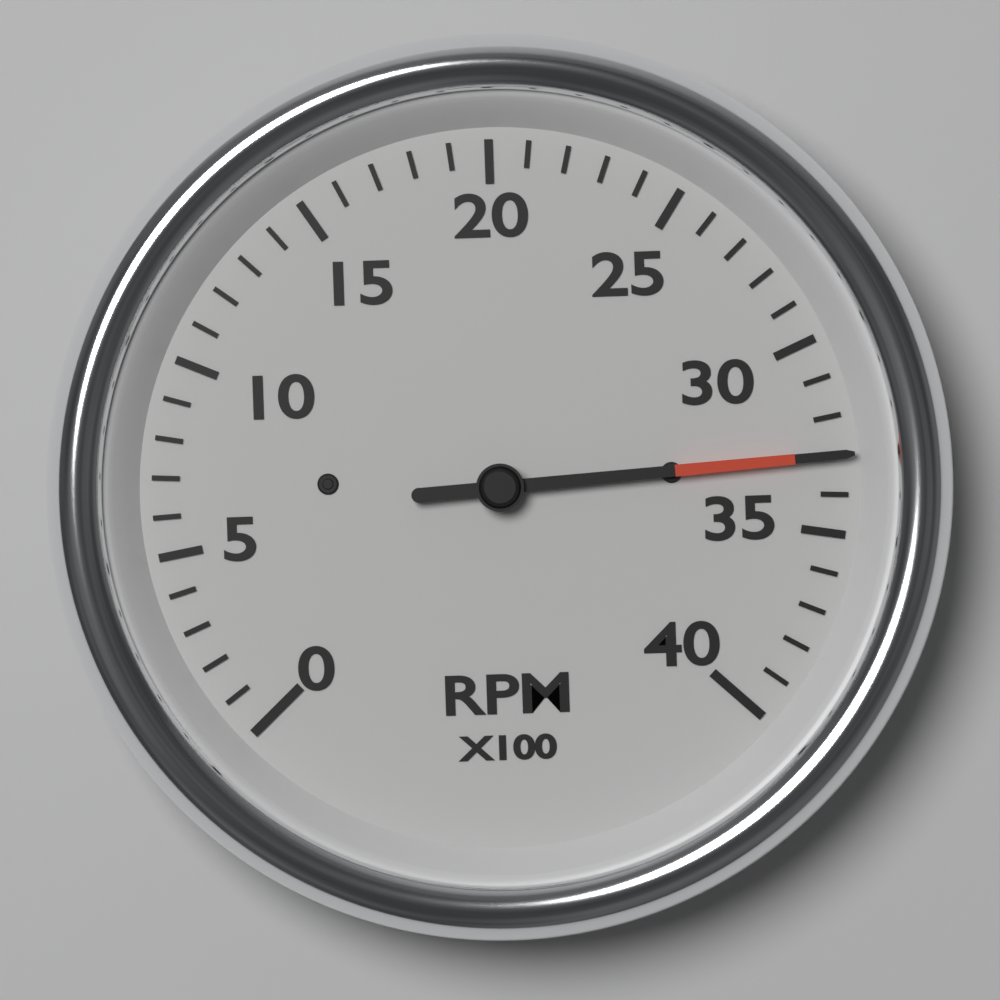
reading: 3300 RPM
